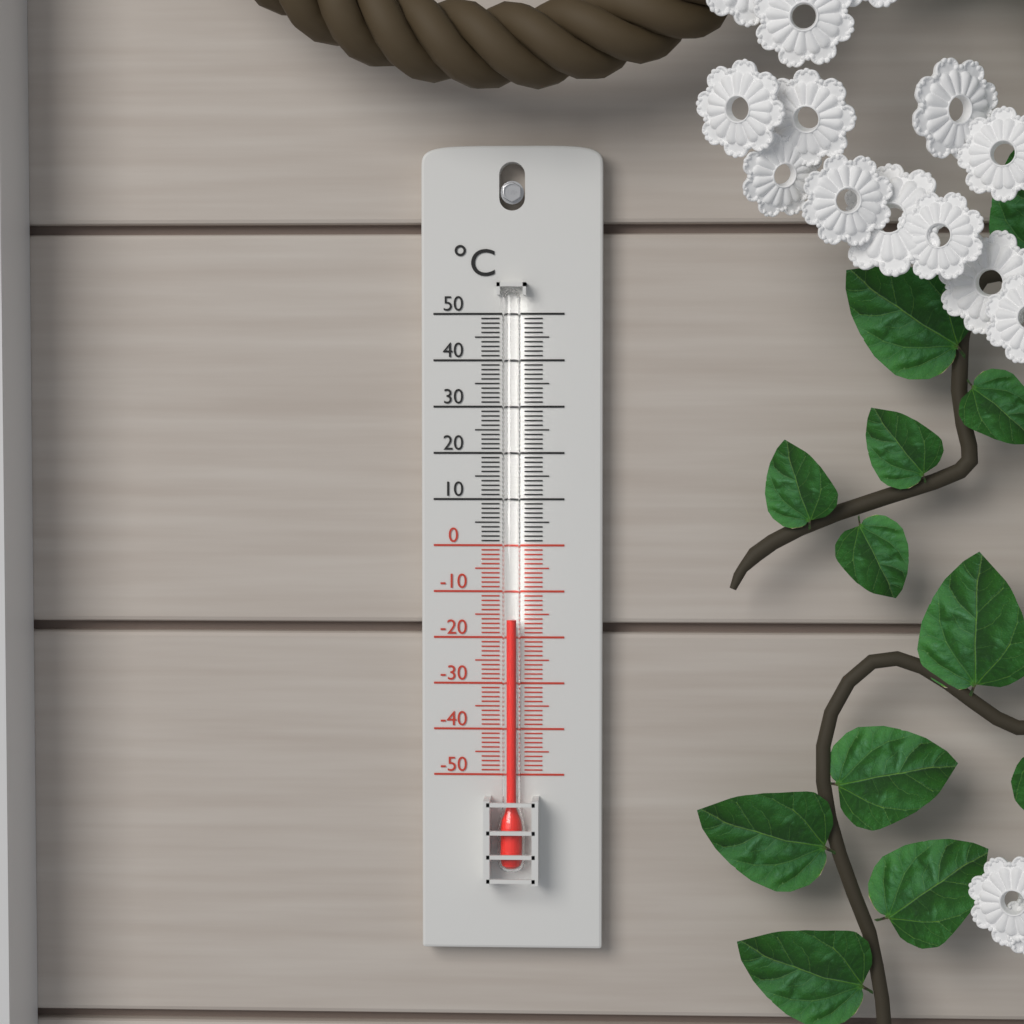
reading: -16 °C
